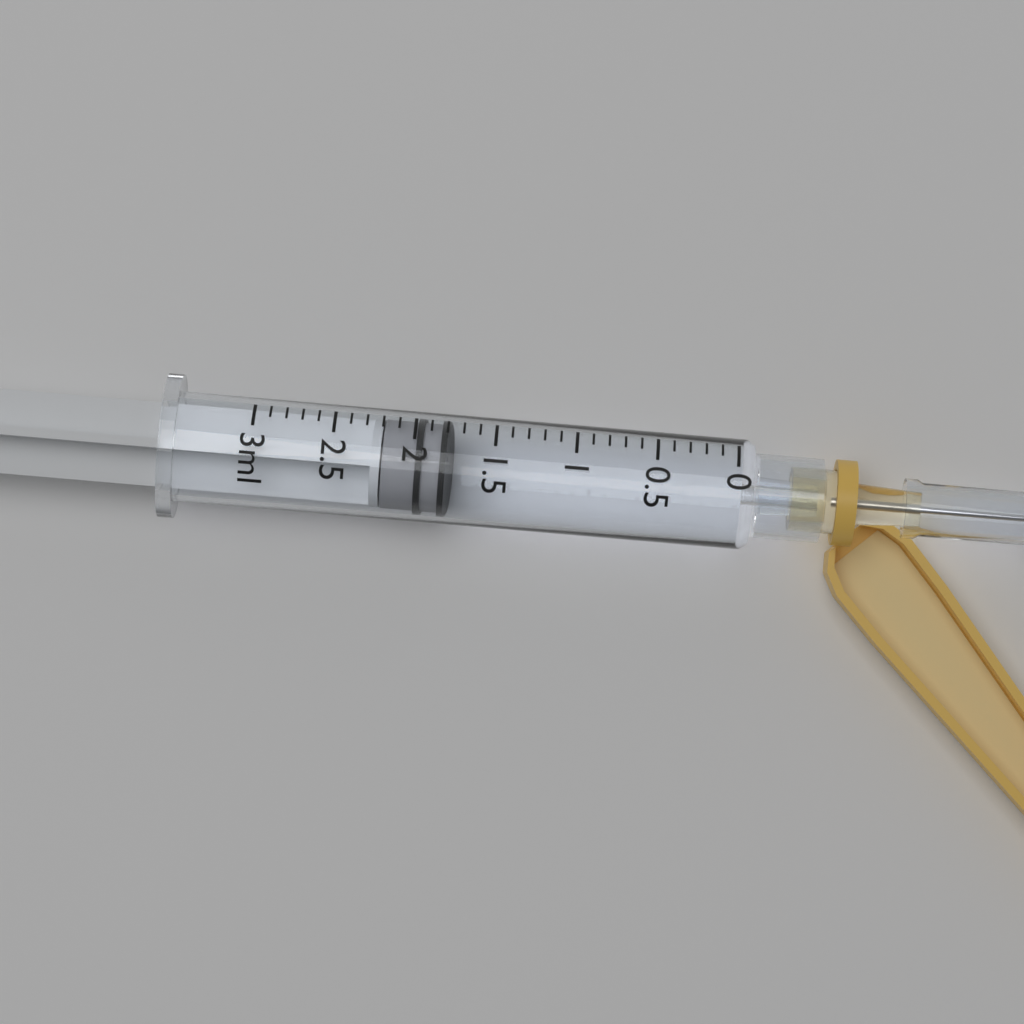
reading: 1.8 ml
